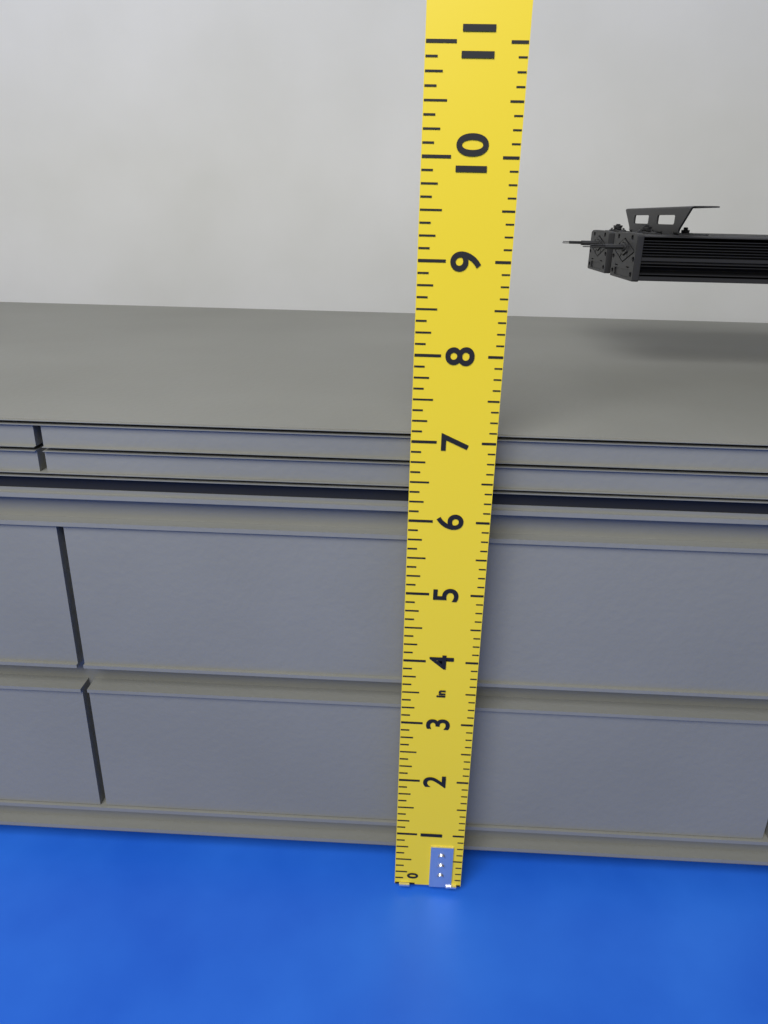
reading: 7.000 in
